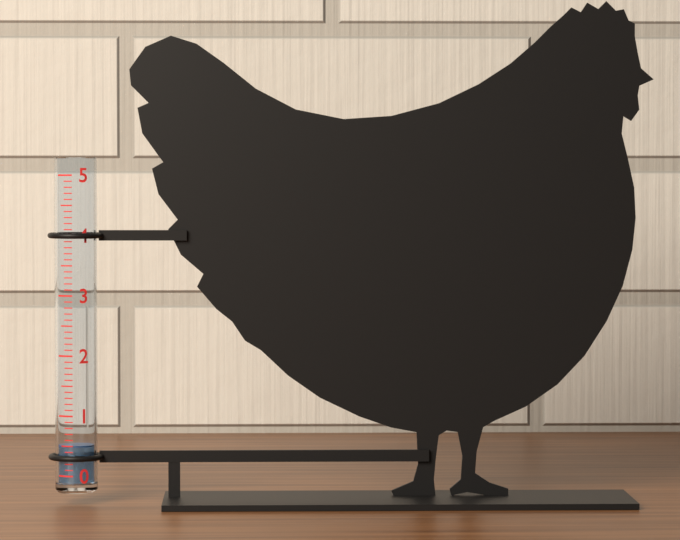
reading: 0.5 (no unit)
